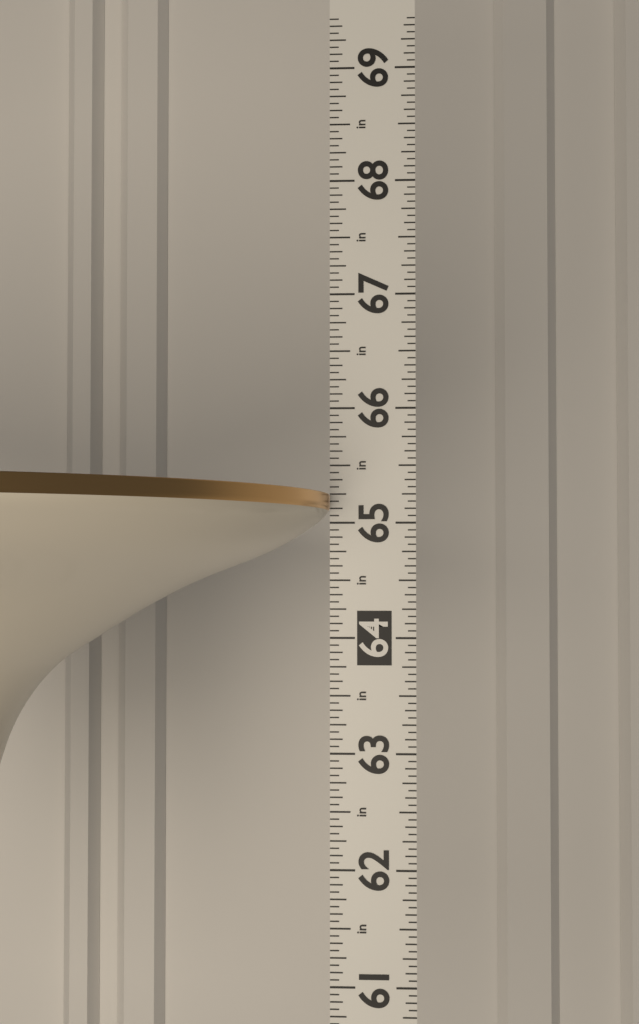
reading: 65.2500 in
